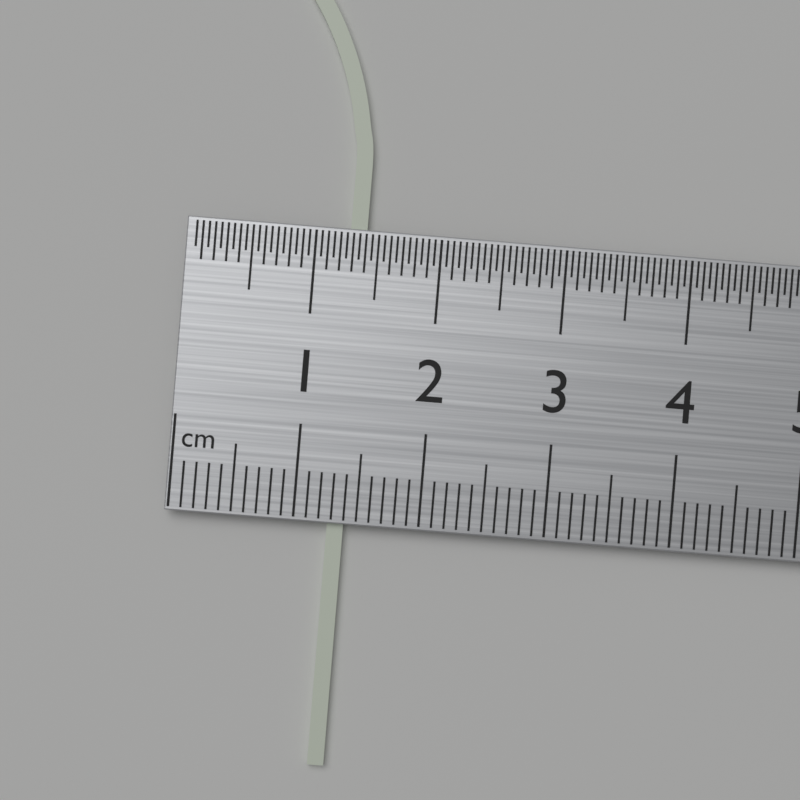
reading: 1.4 cm
